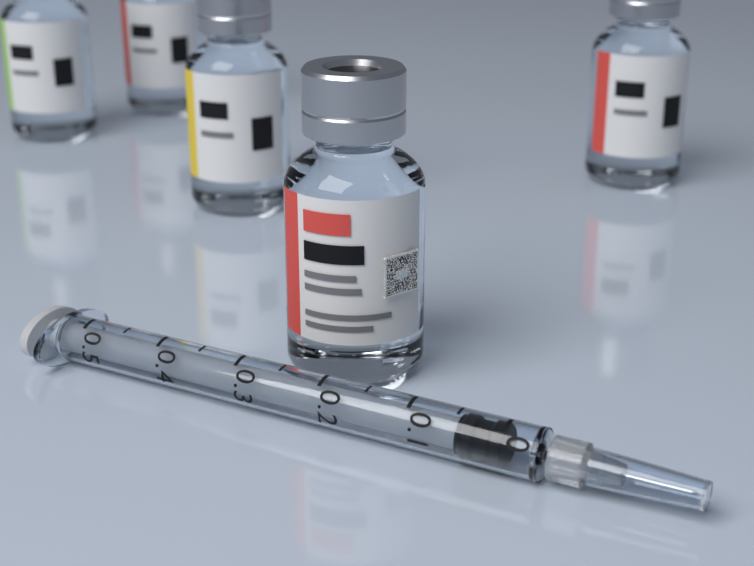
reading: 0.00 (no unit)
